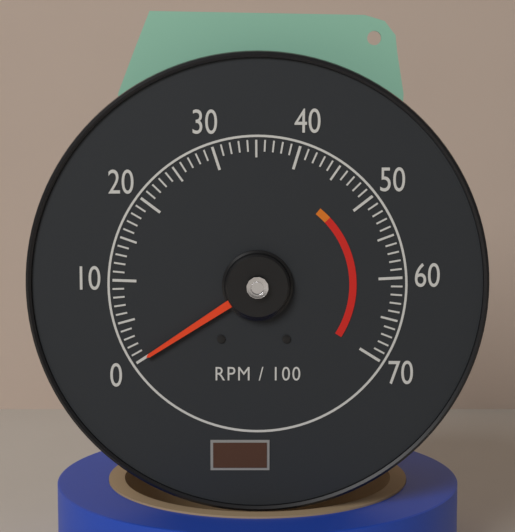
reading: 0 RPM
